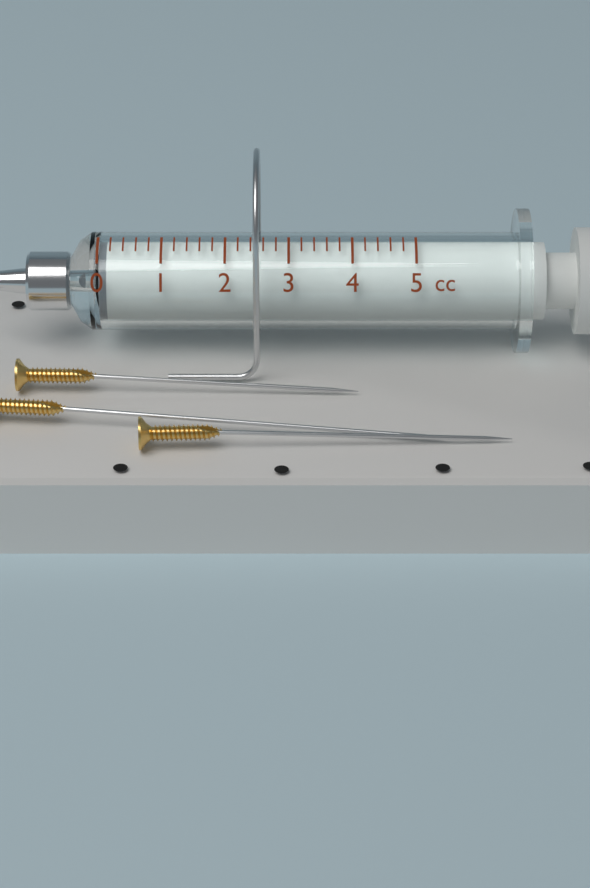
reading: 0.0 cc
